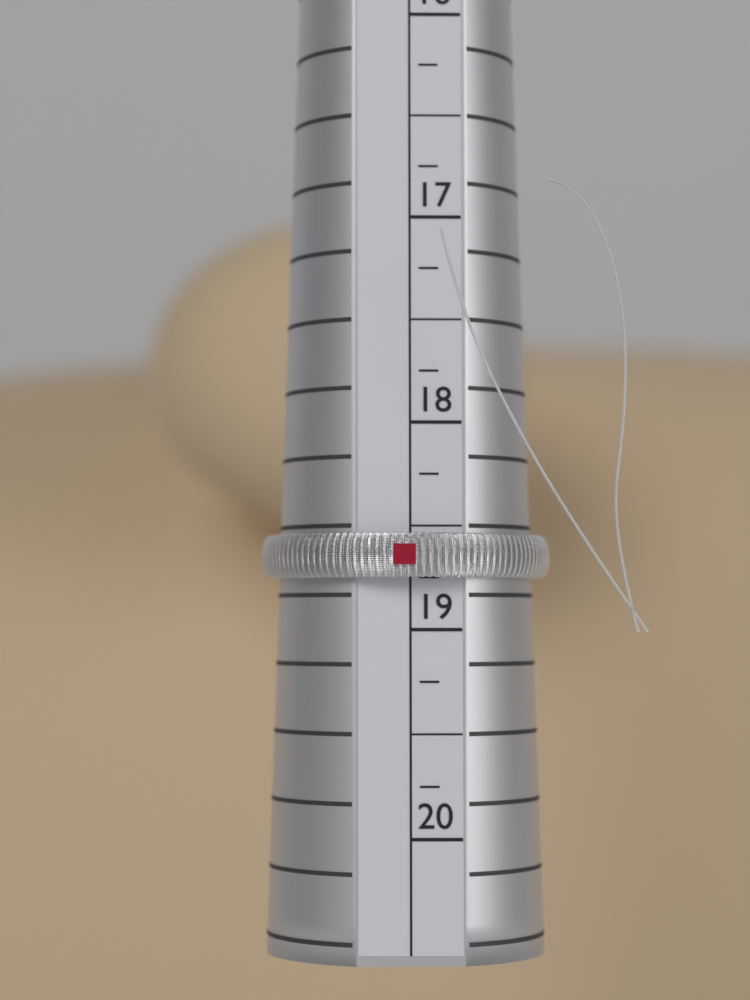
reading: 18.75 (no unit)
